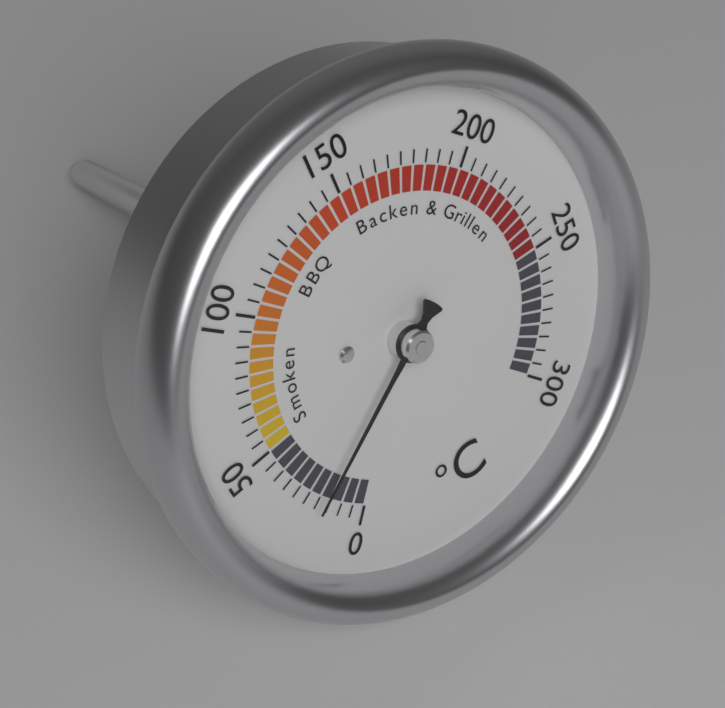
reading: 20 °C
